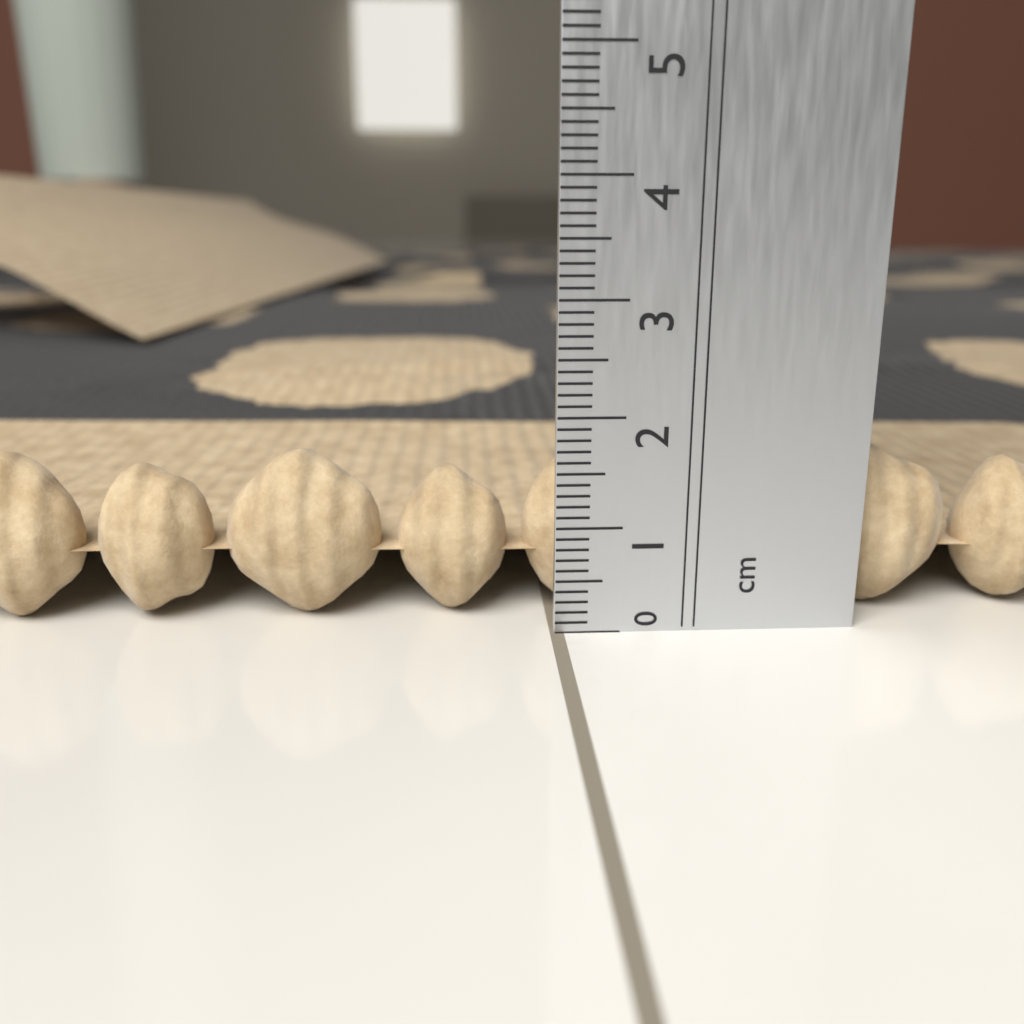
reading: 1.6 cm
